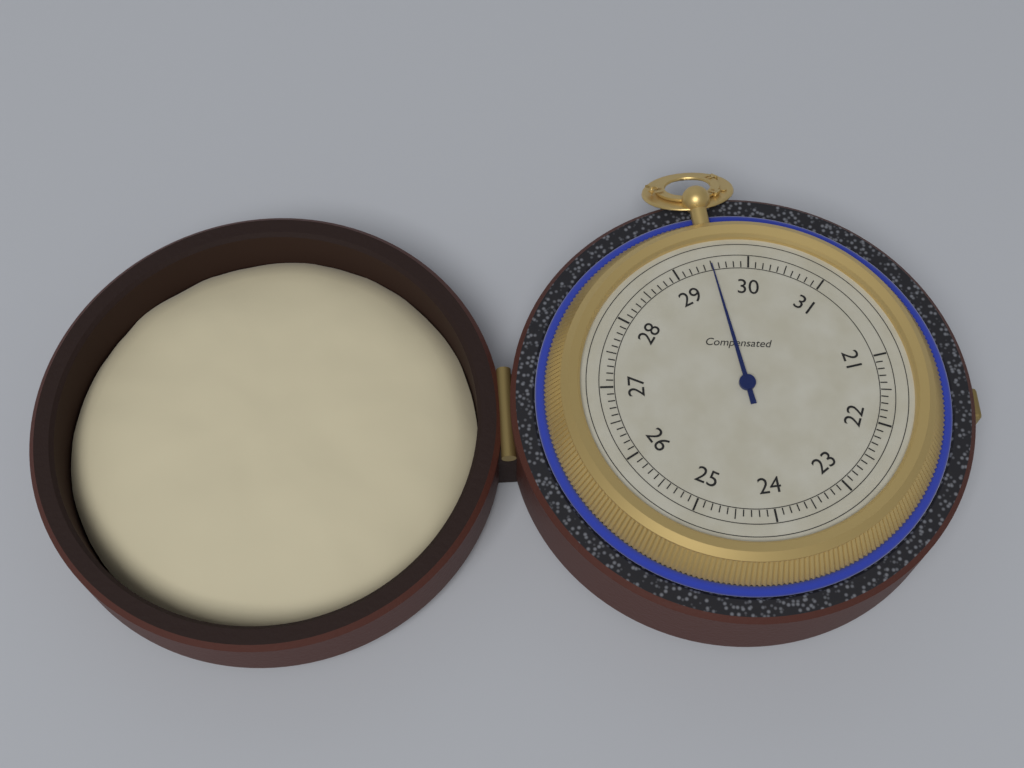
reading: 29.5 (no unit)
